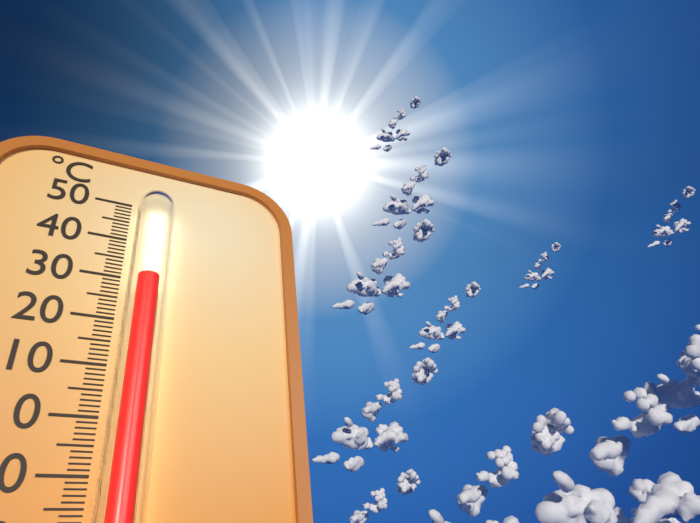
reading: 28 °C
